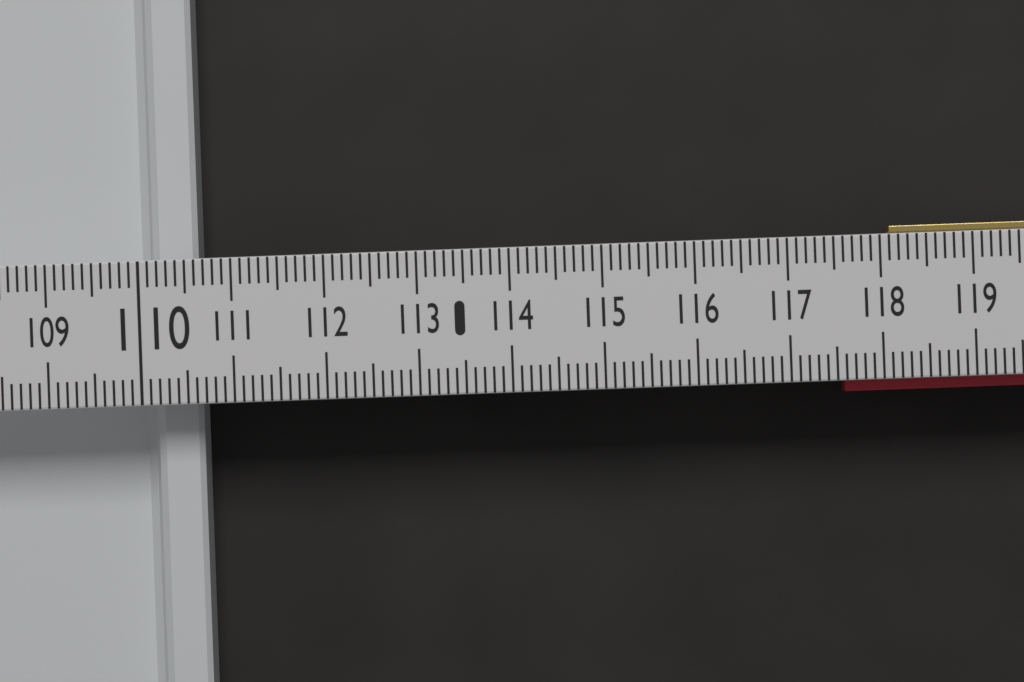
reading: 110.6 (no unit)
